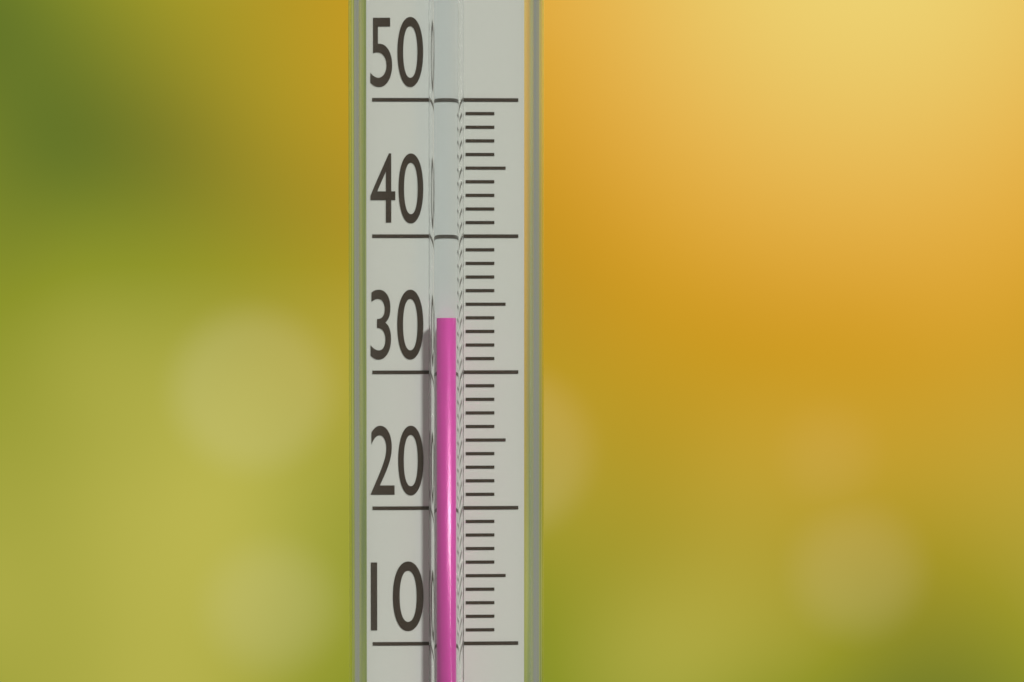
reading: 34 (no unit)
